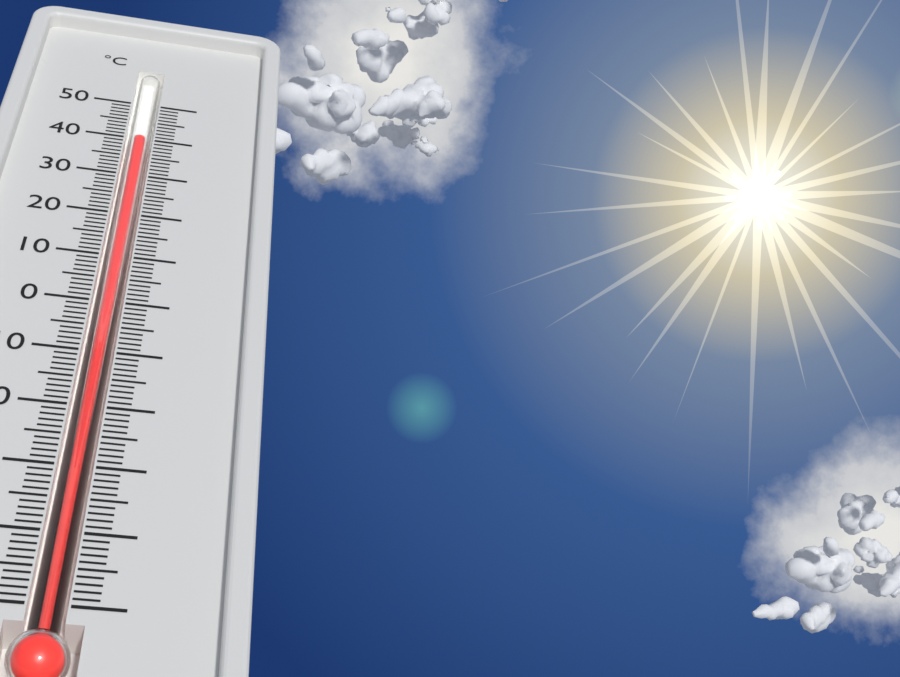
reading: 41 °C
